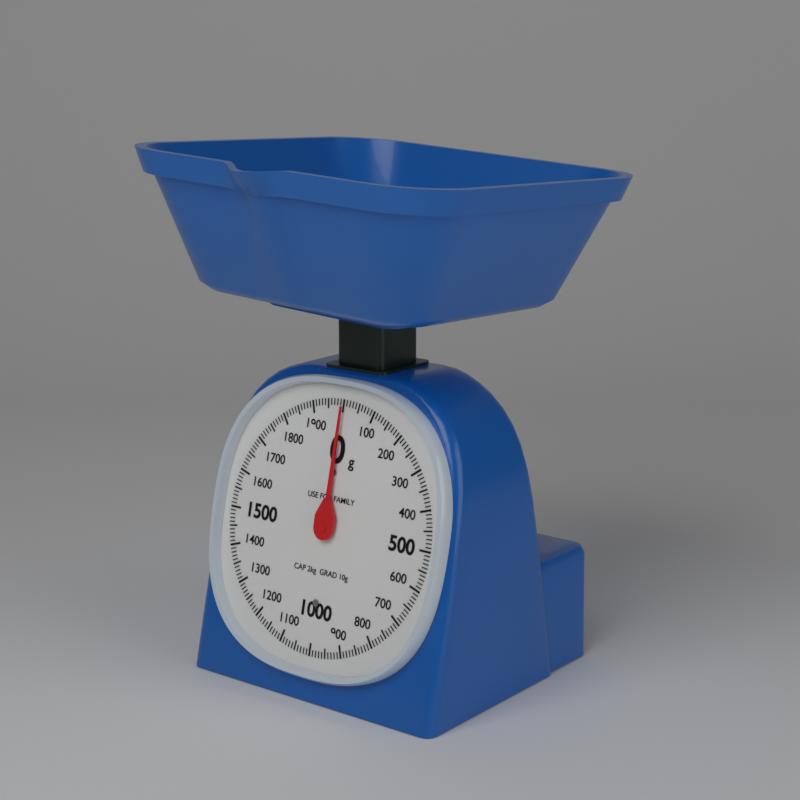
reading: 0 g
